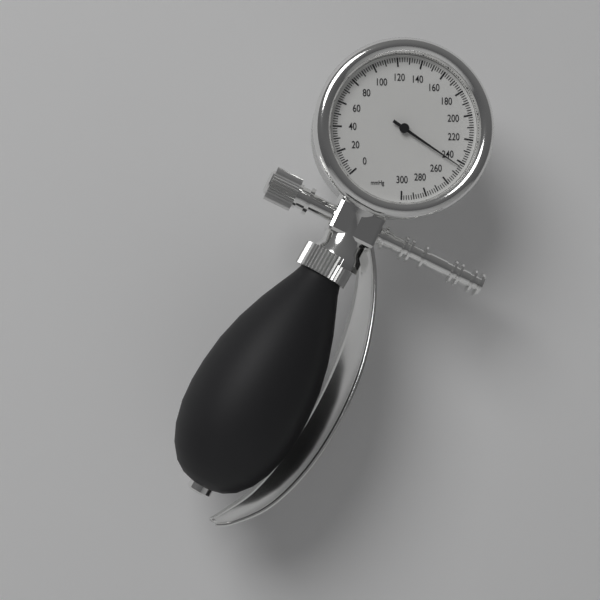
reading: 244 mmHg
